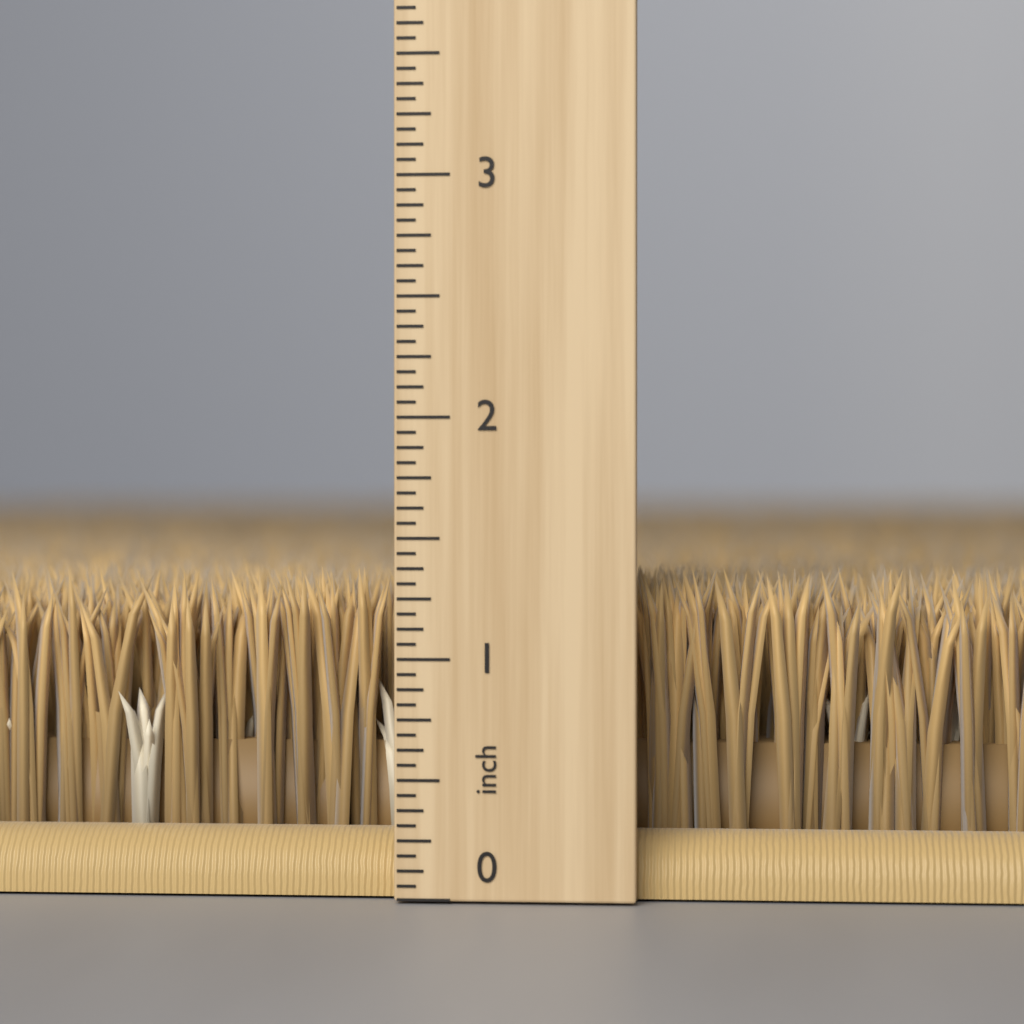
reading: 1.3750 inch
